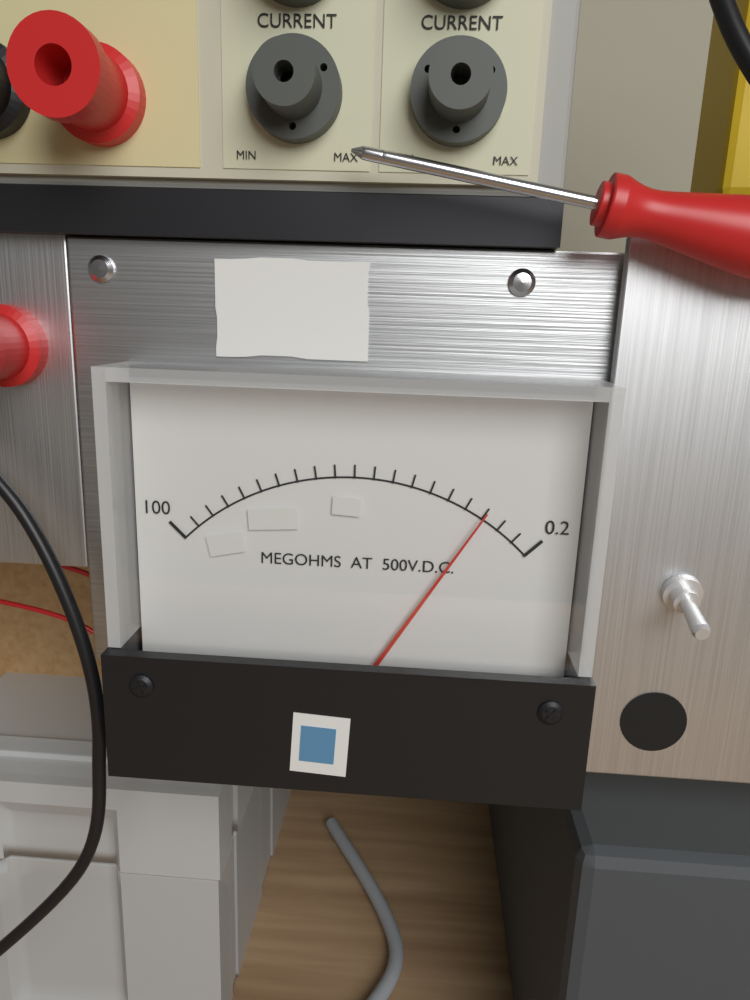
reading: 15.17 MΩ
